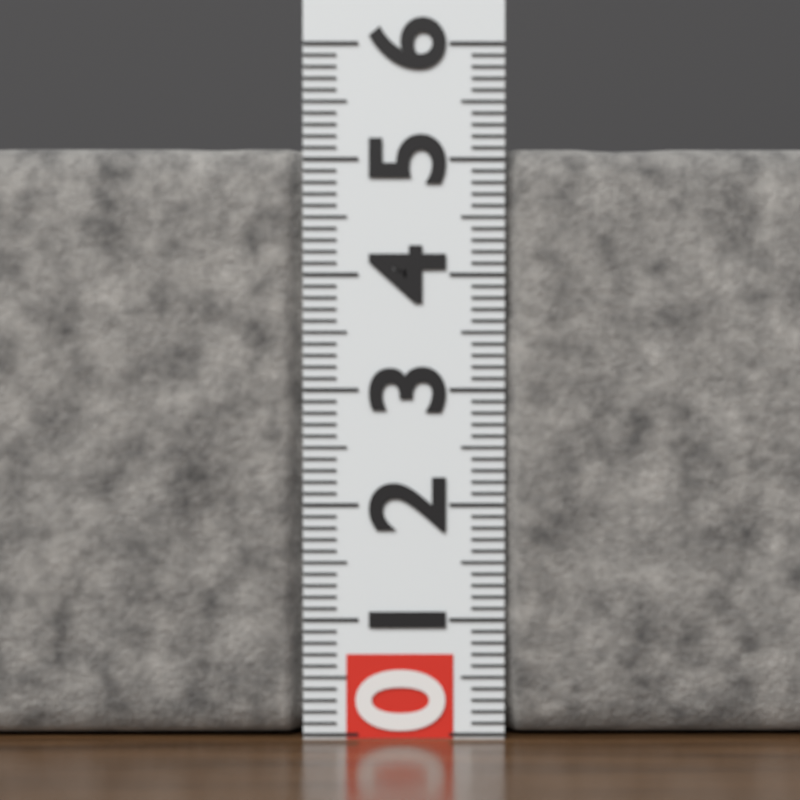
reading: 5.1 (no unit)
